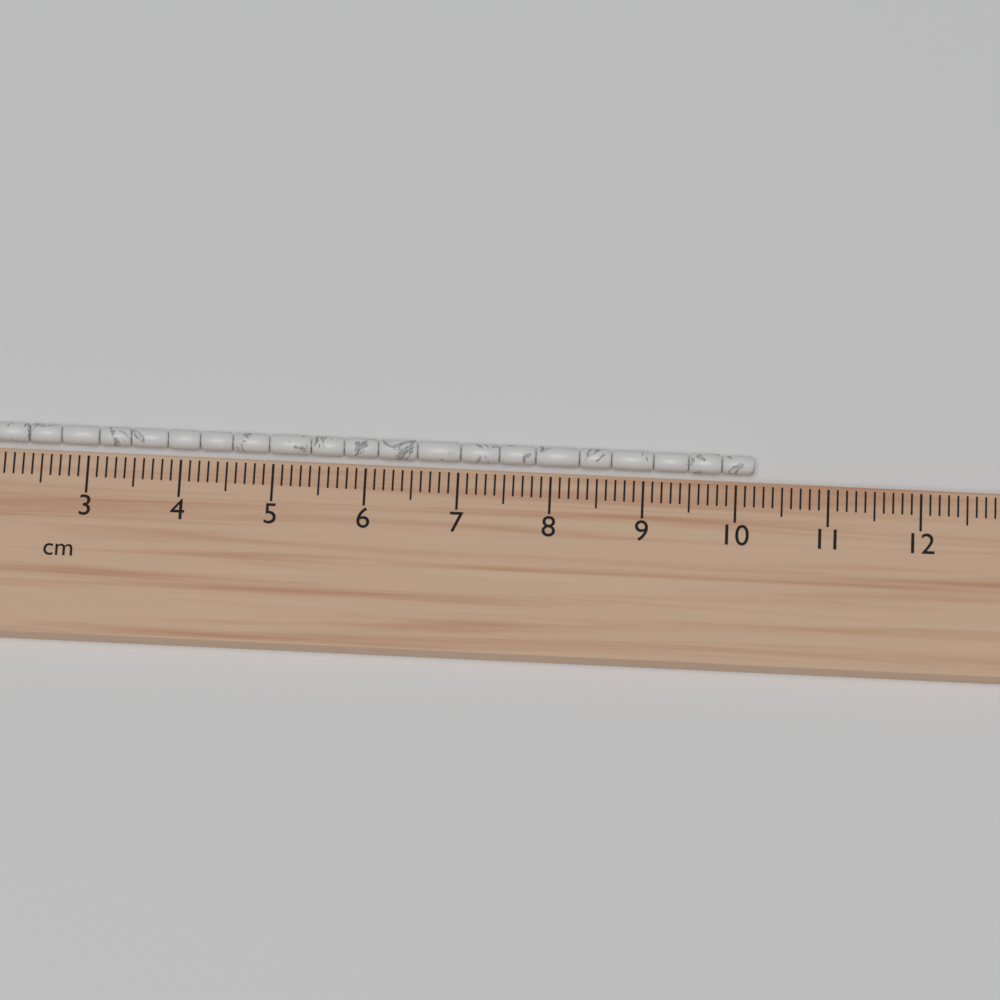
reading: 10.2 cm
